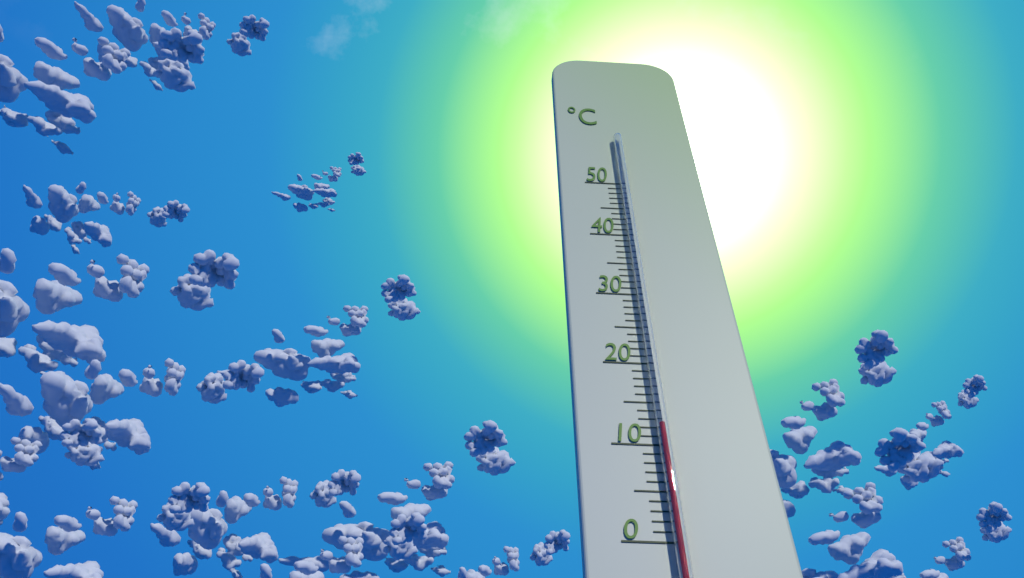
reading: 12 °C
